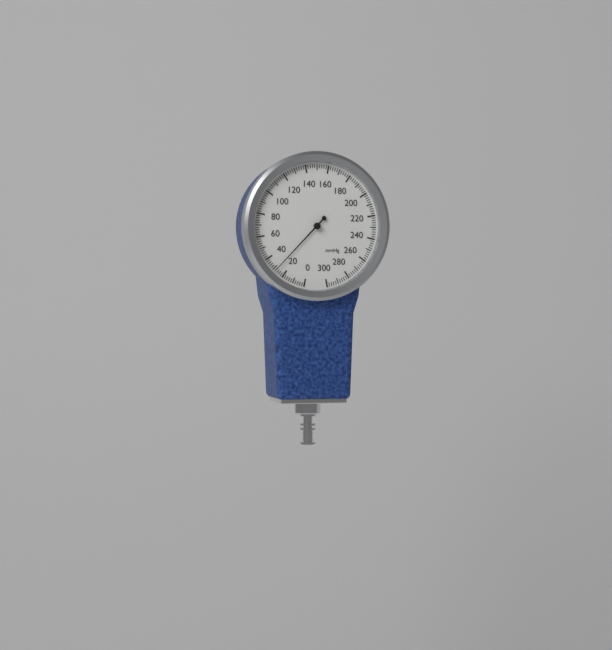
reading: 28 mmHg
